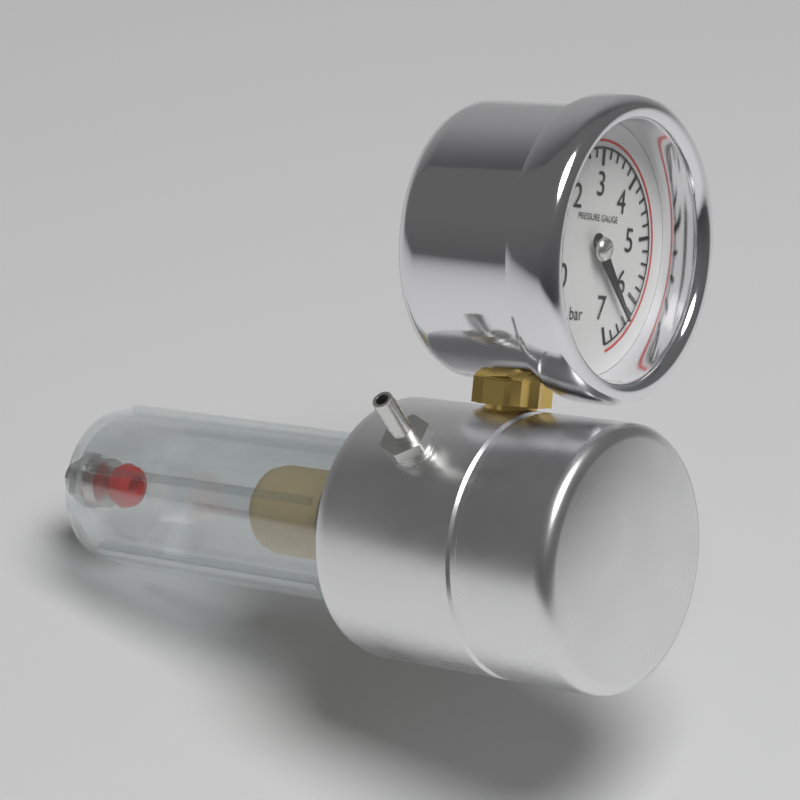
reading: 6.4 bar
